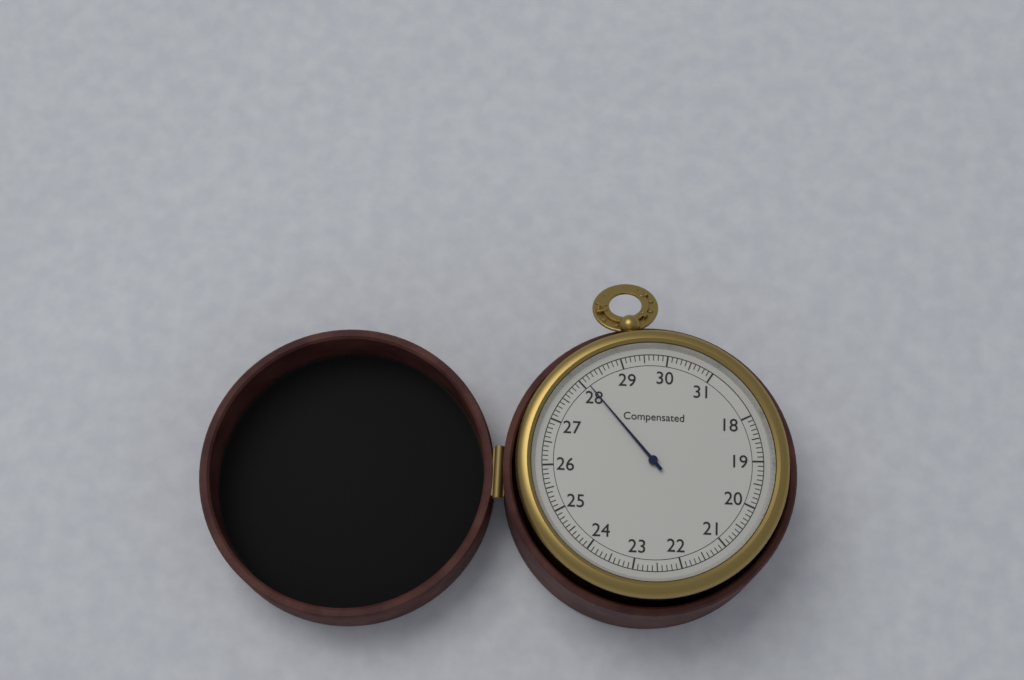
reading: 28.1 (no unit)
